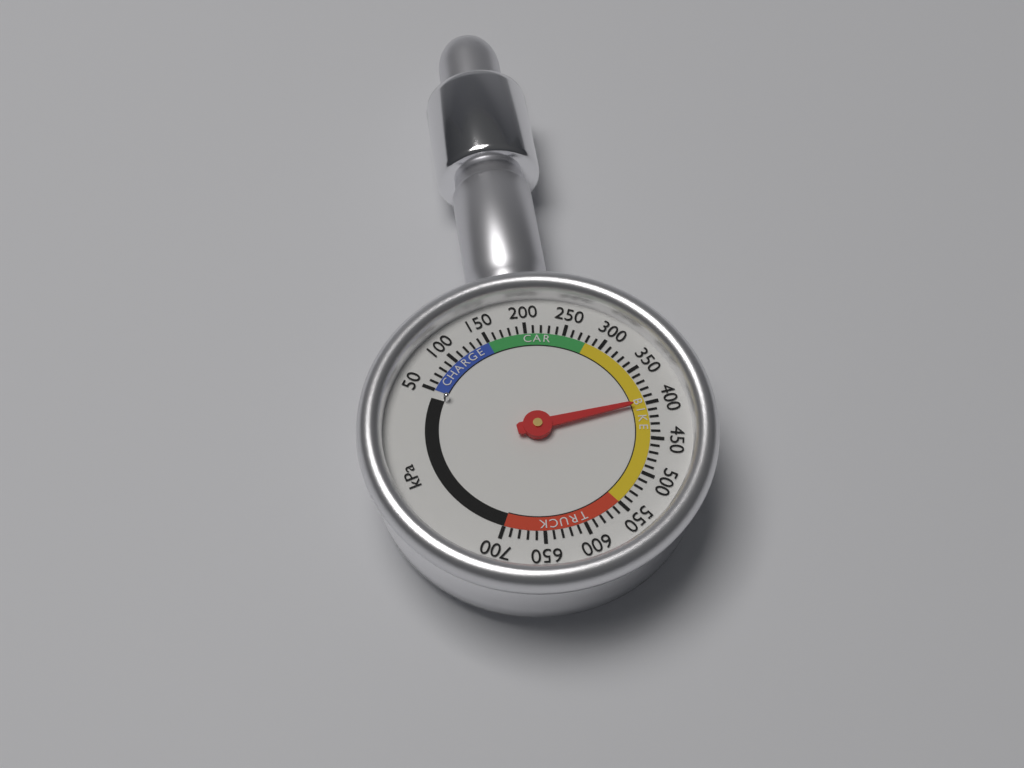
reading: 400 kPa
